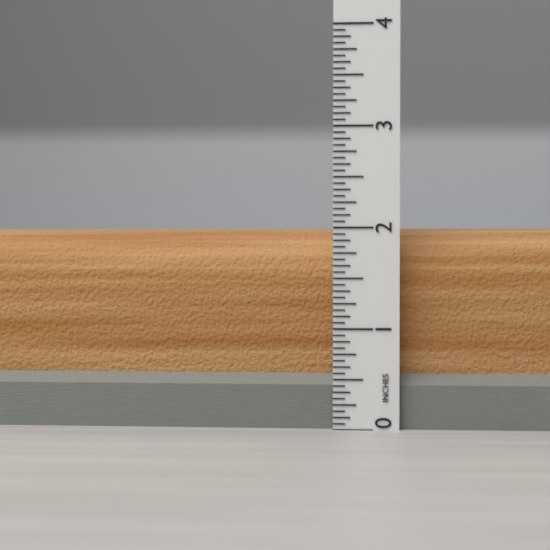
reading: 2.0000 in
